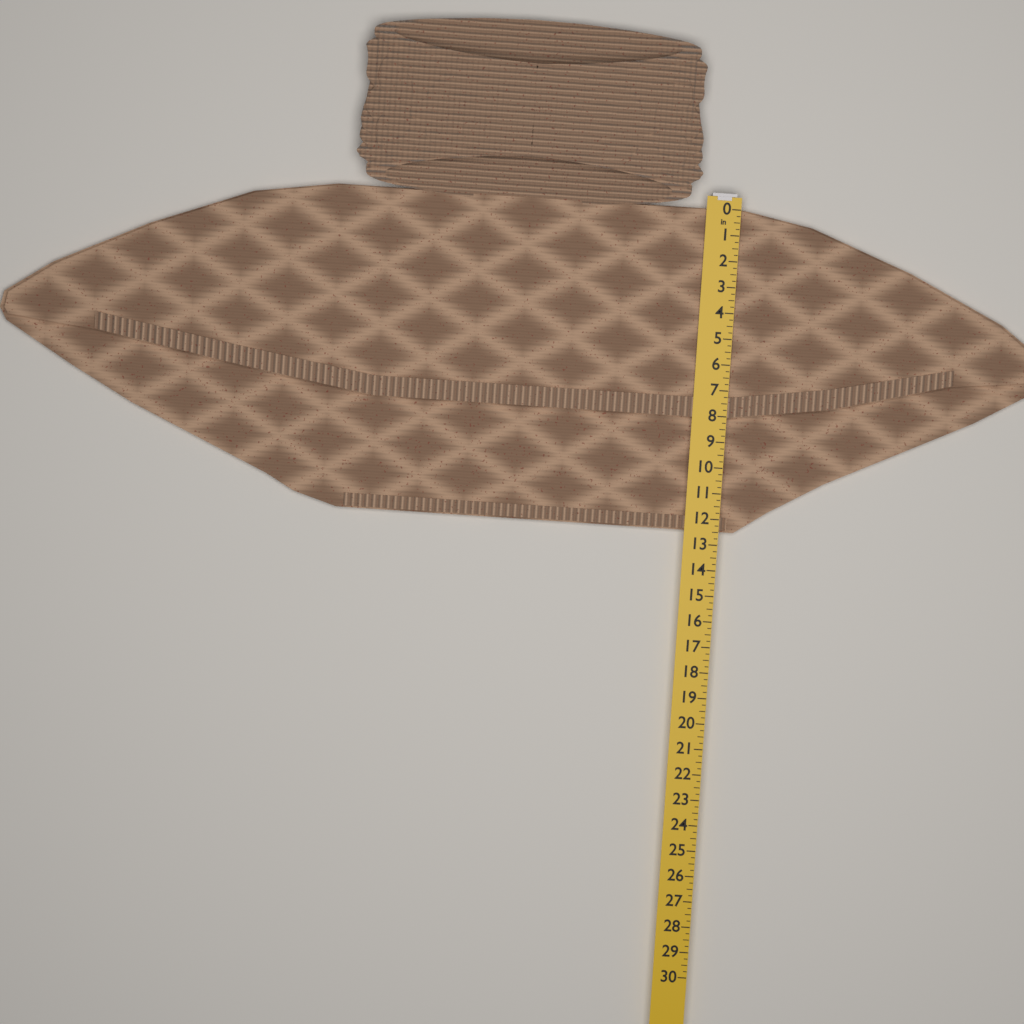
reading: 12.50 in
